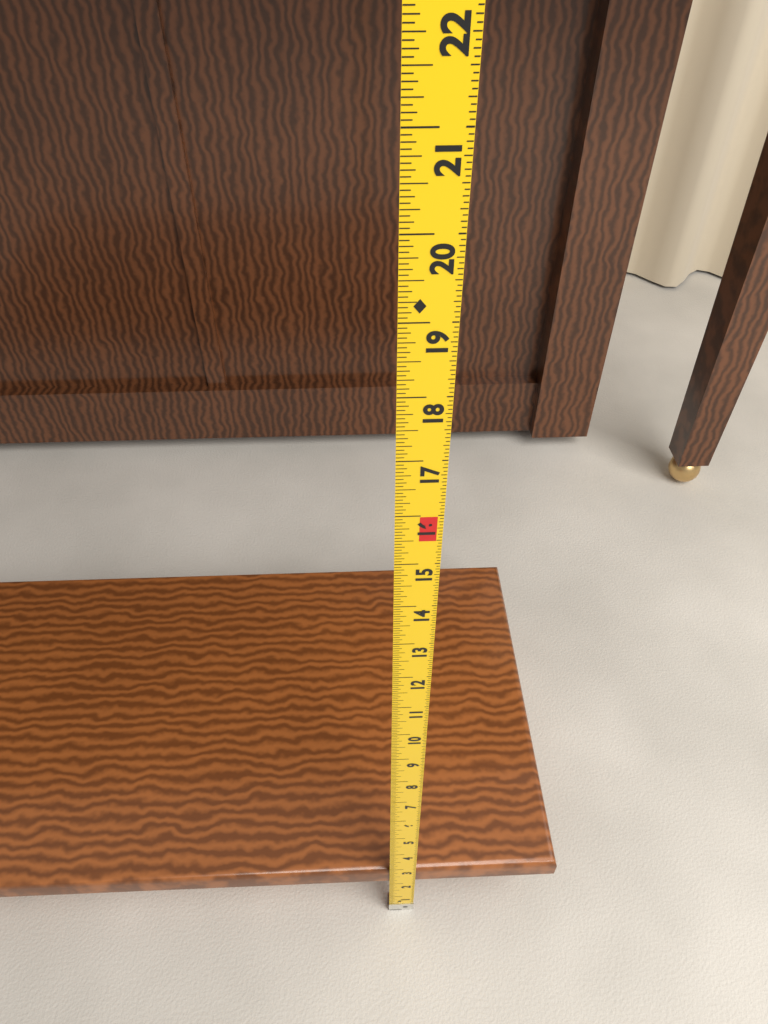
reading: 2.8125 in
